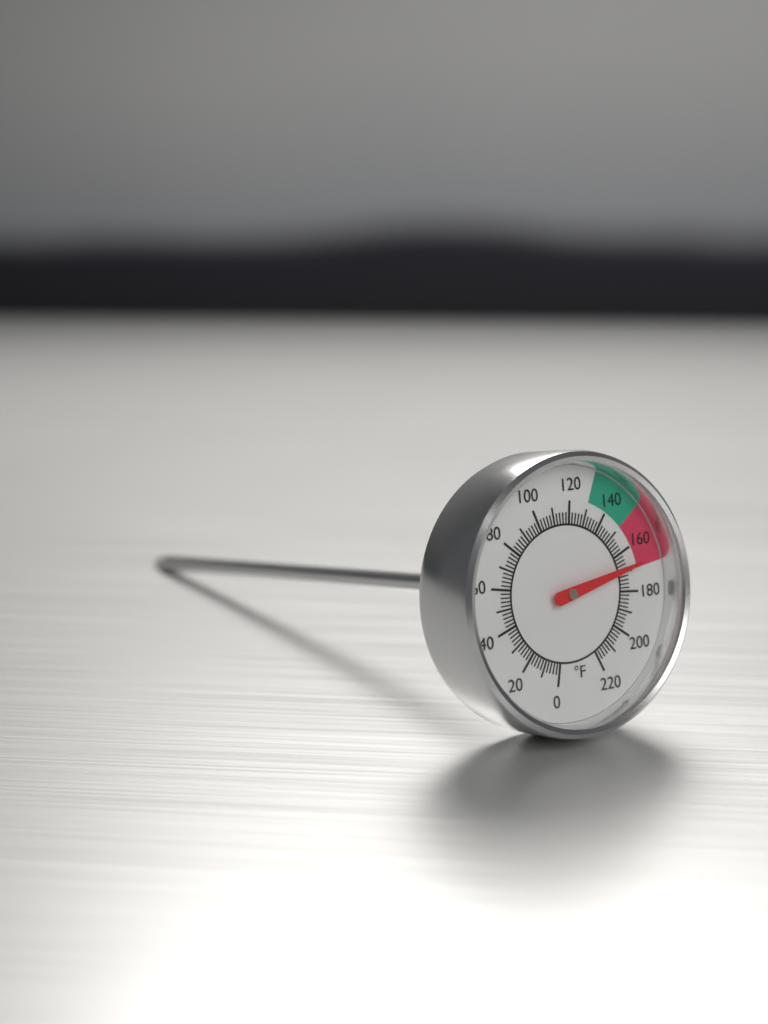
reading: 168 °F
